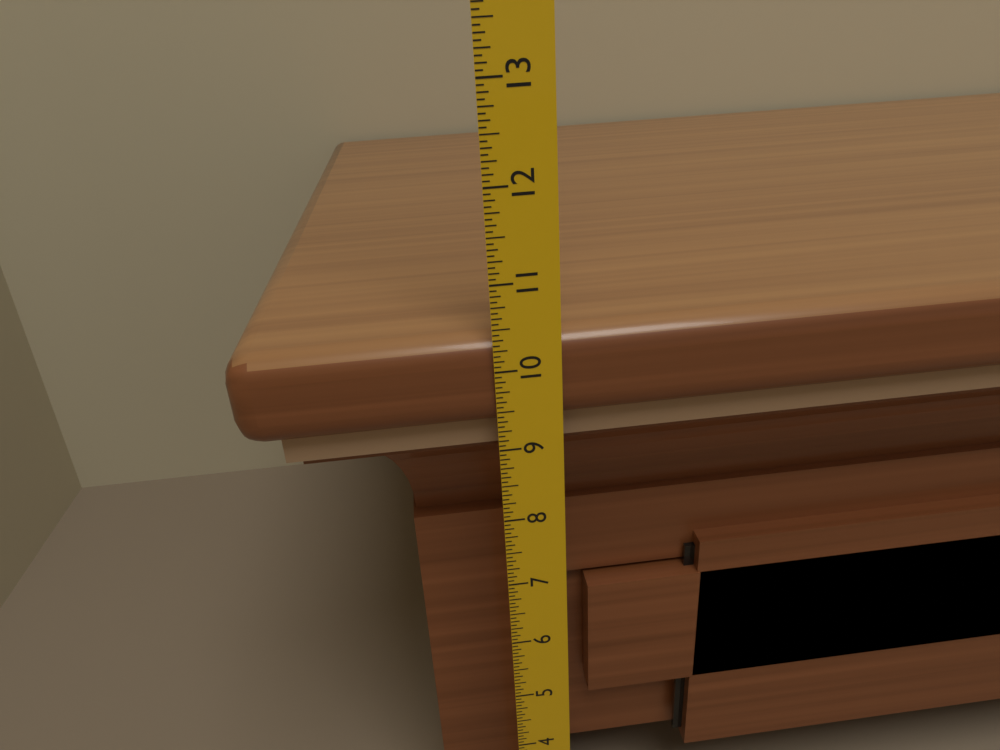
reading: 10.3750 in
